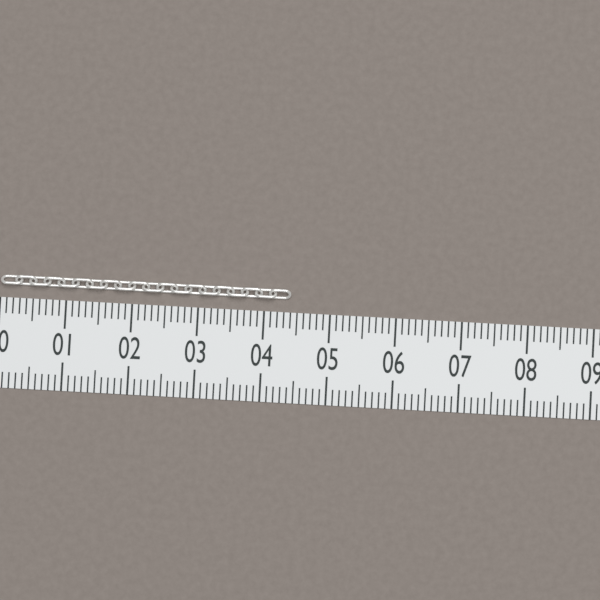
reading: 4.4 (no unit)
